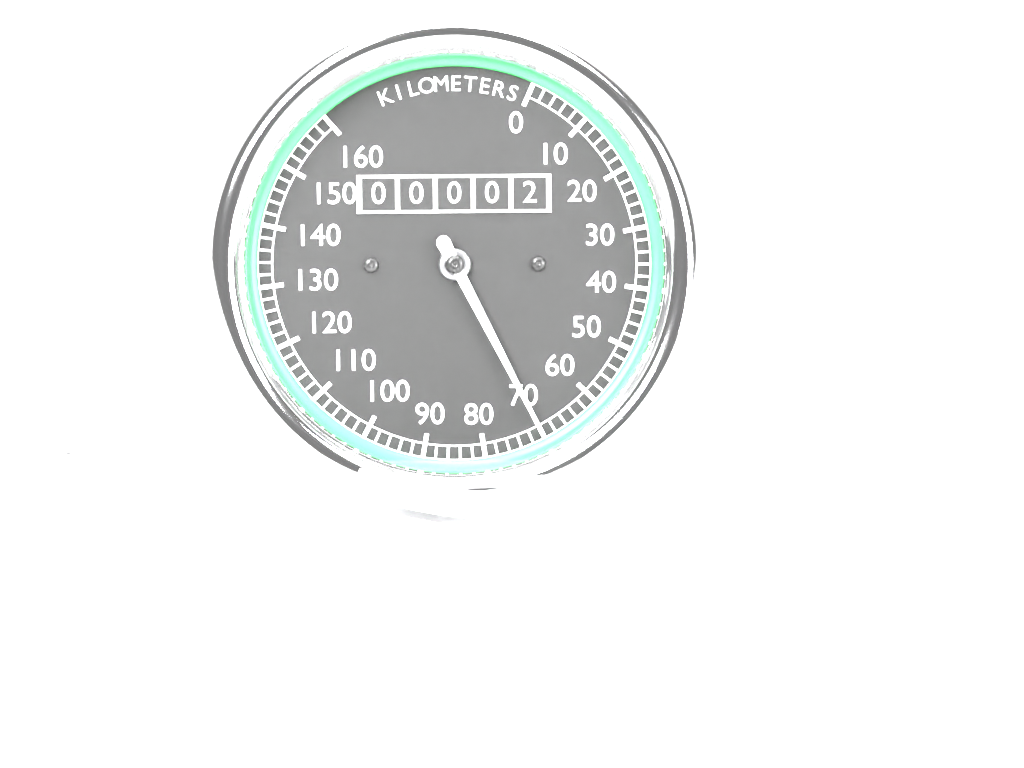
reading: 70 km/h
